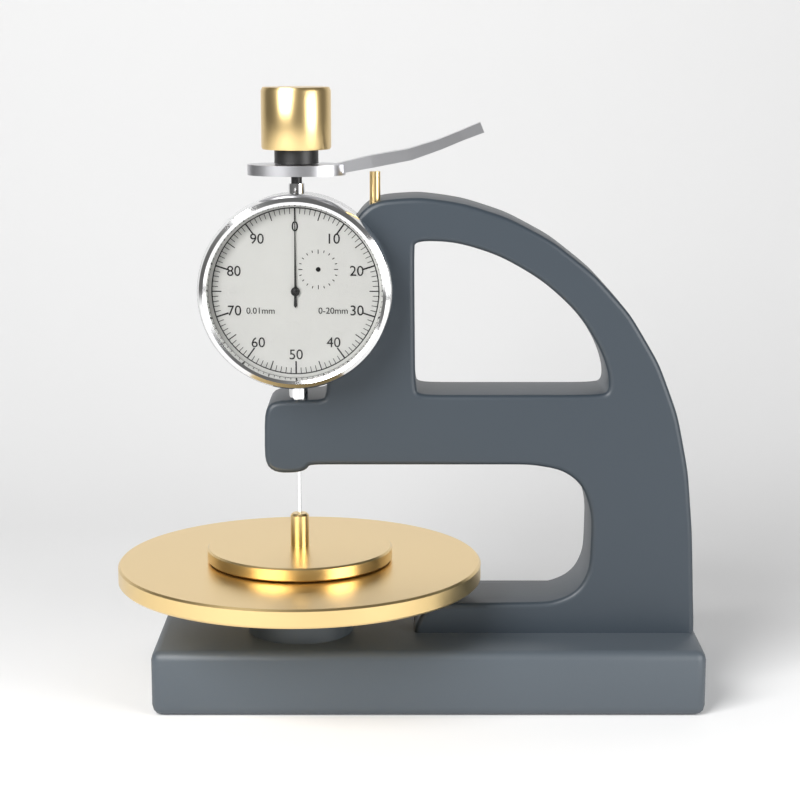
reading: 0.00 mm
